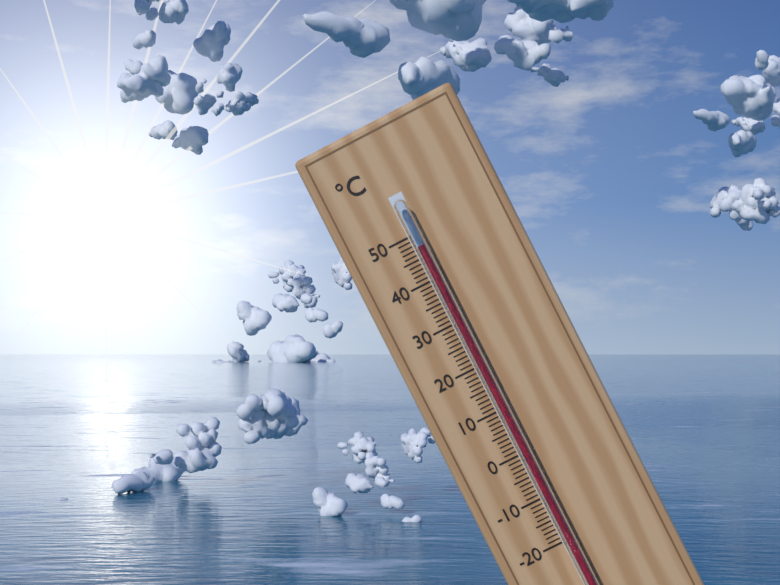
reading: 47 °C
